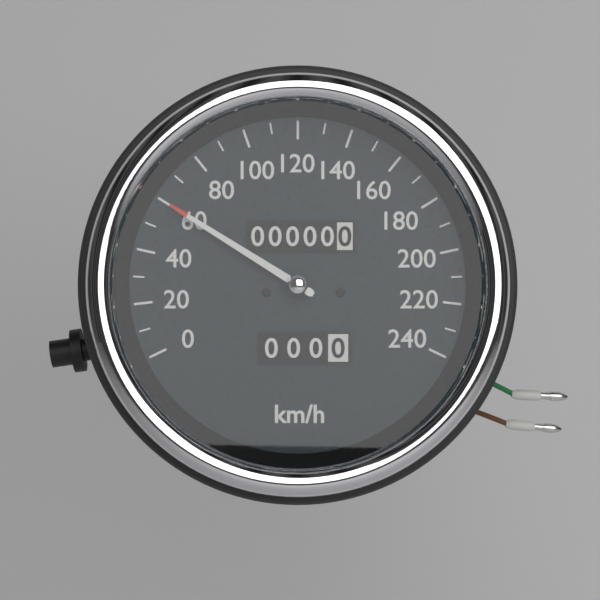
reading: 60 km/h
